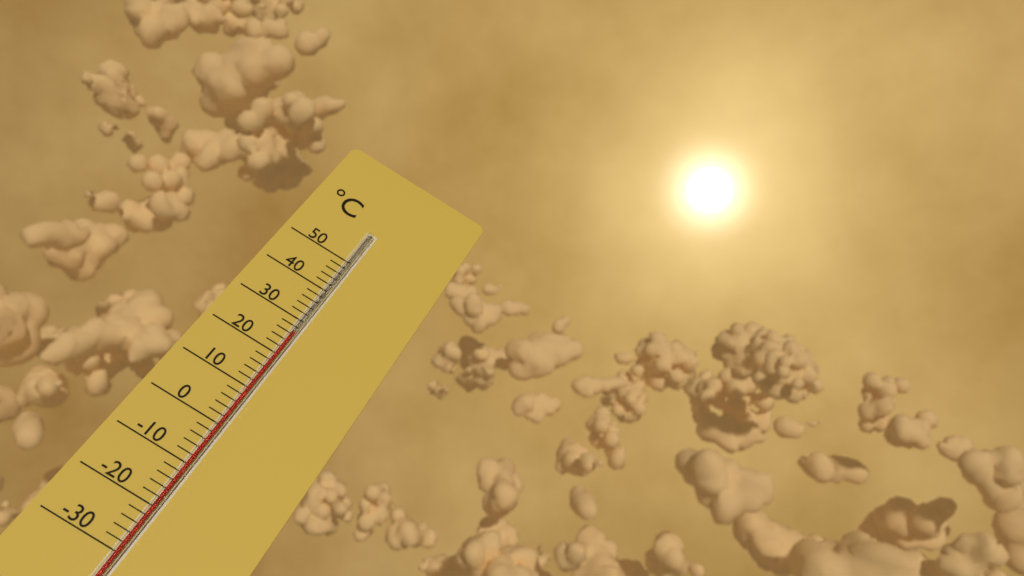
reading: 26 °C
